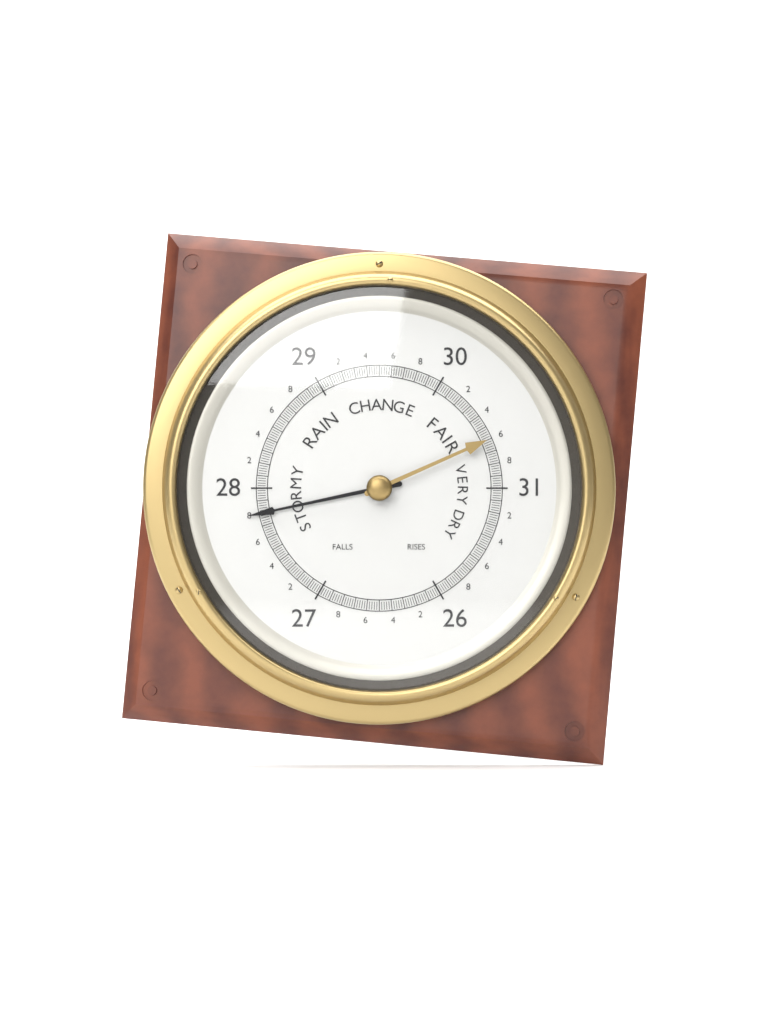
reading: 27.80 (no unit)
